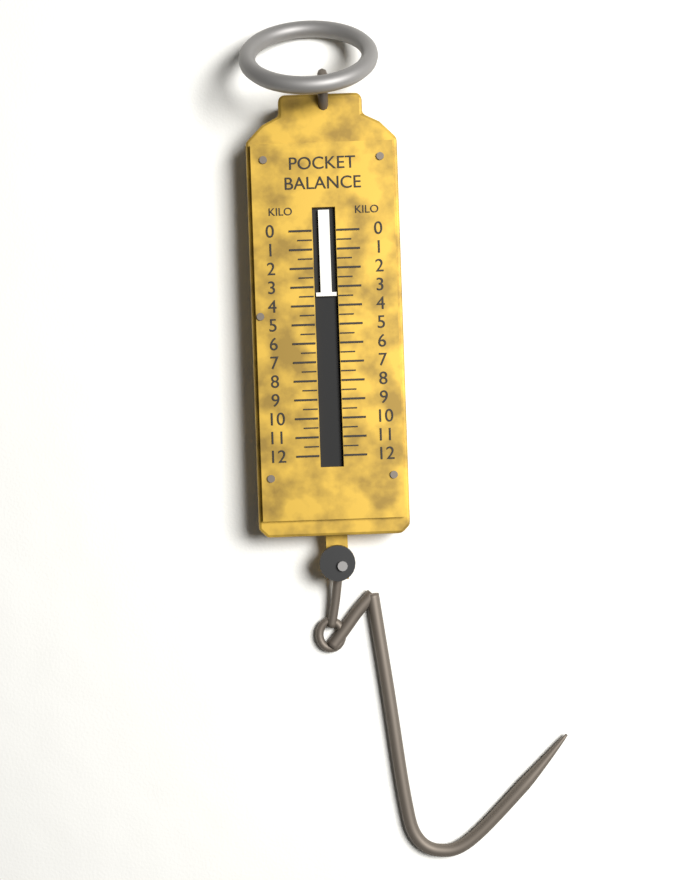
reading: 3.5 kg
